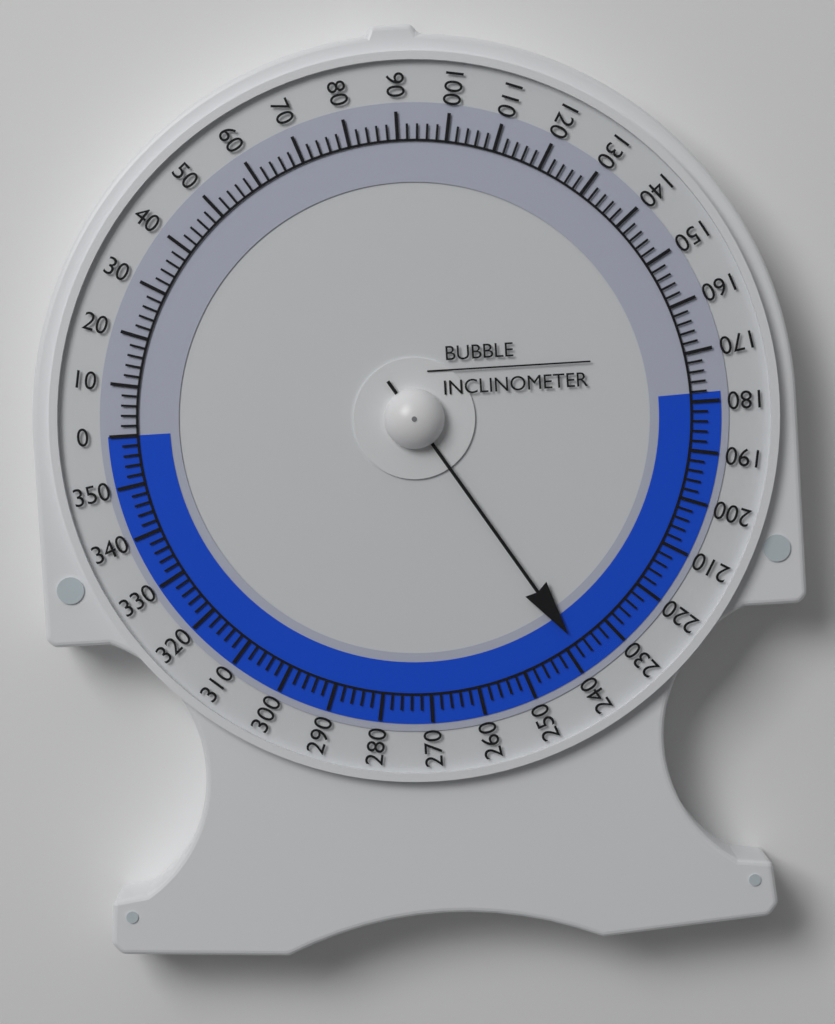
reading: 238 (no unit)
